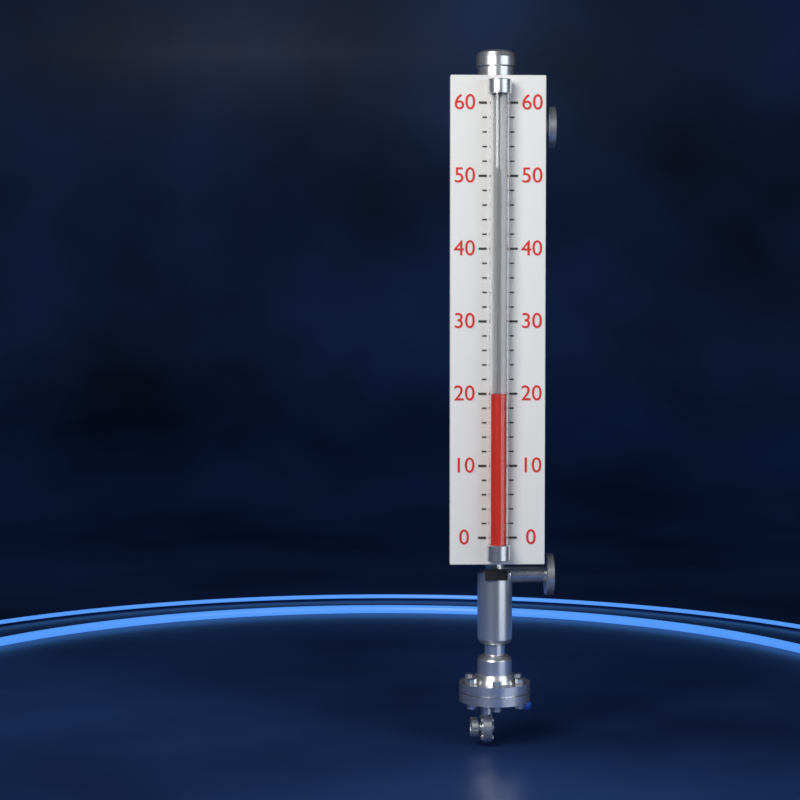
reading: 20 (no unit)
